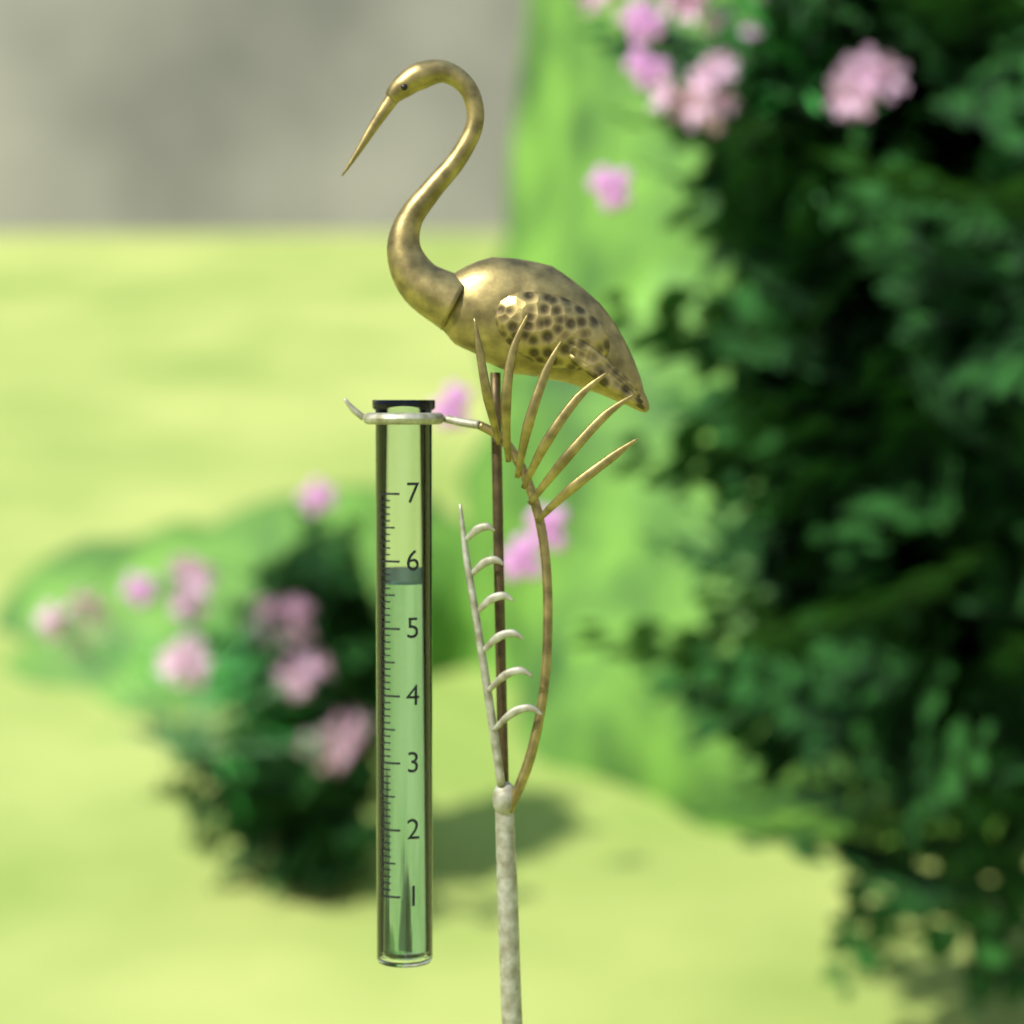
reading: 5.7 (no unit)
